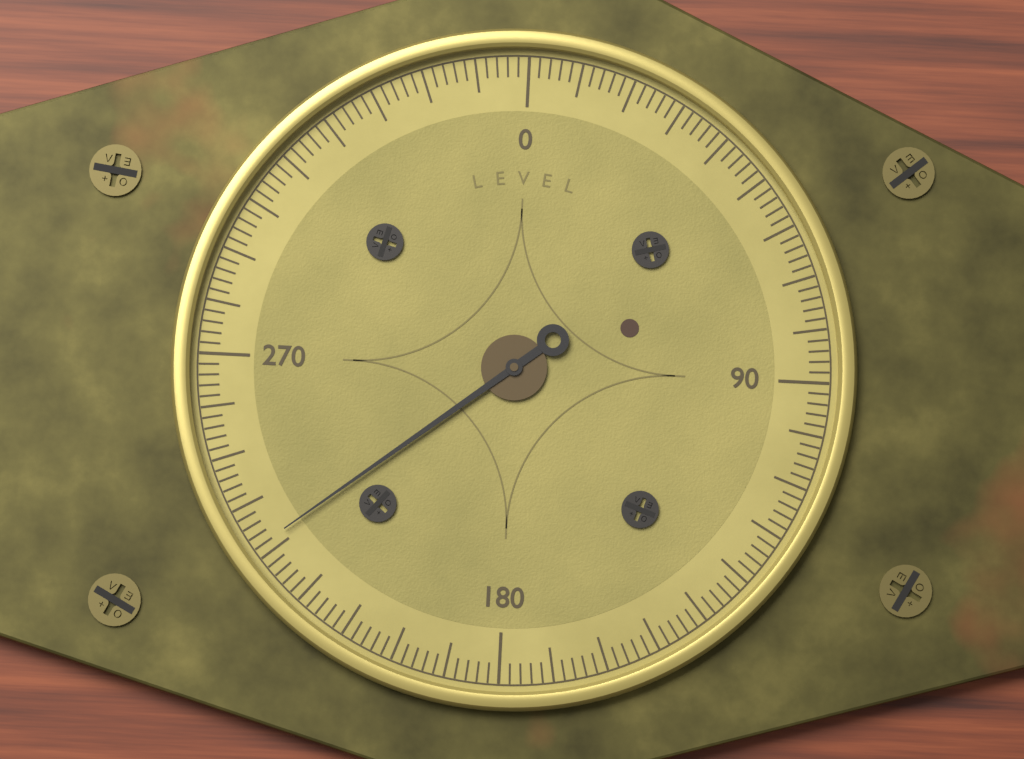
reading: 232 (no unit)
